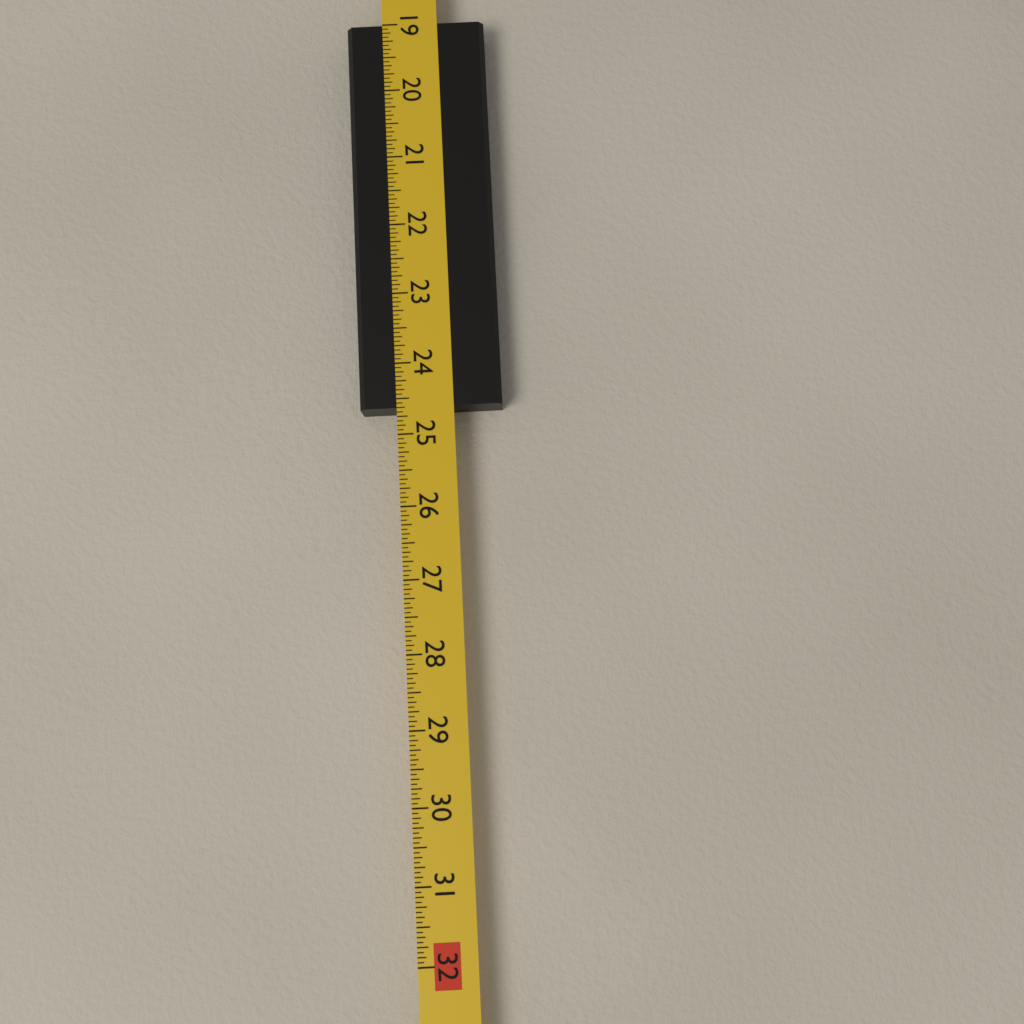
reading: 24.6250 in
